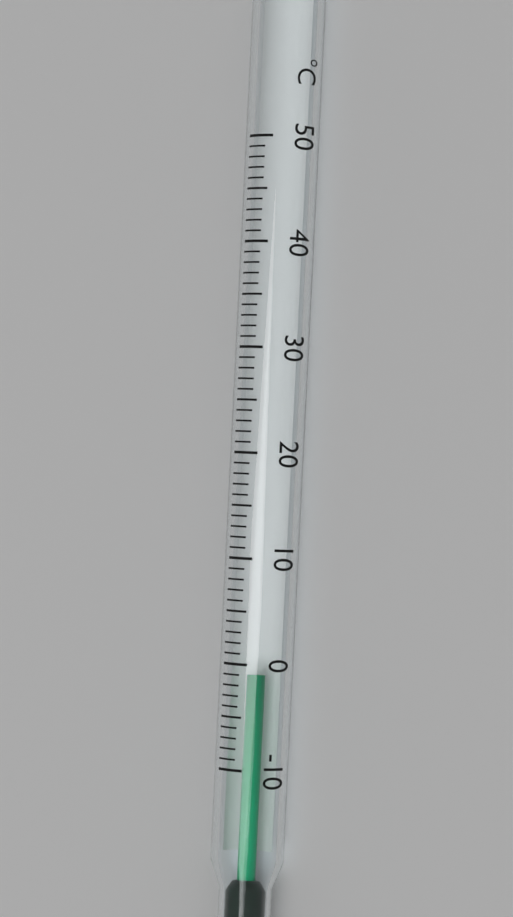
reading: -1 °C
